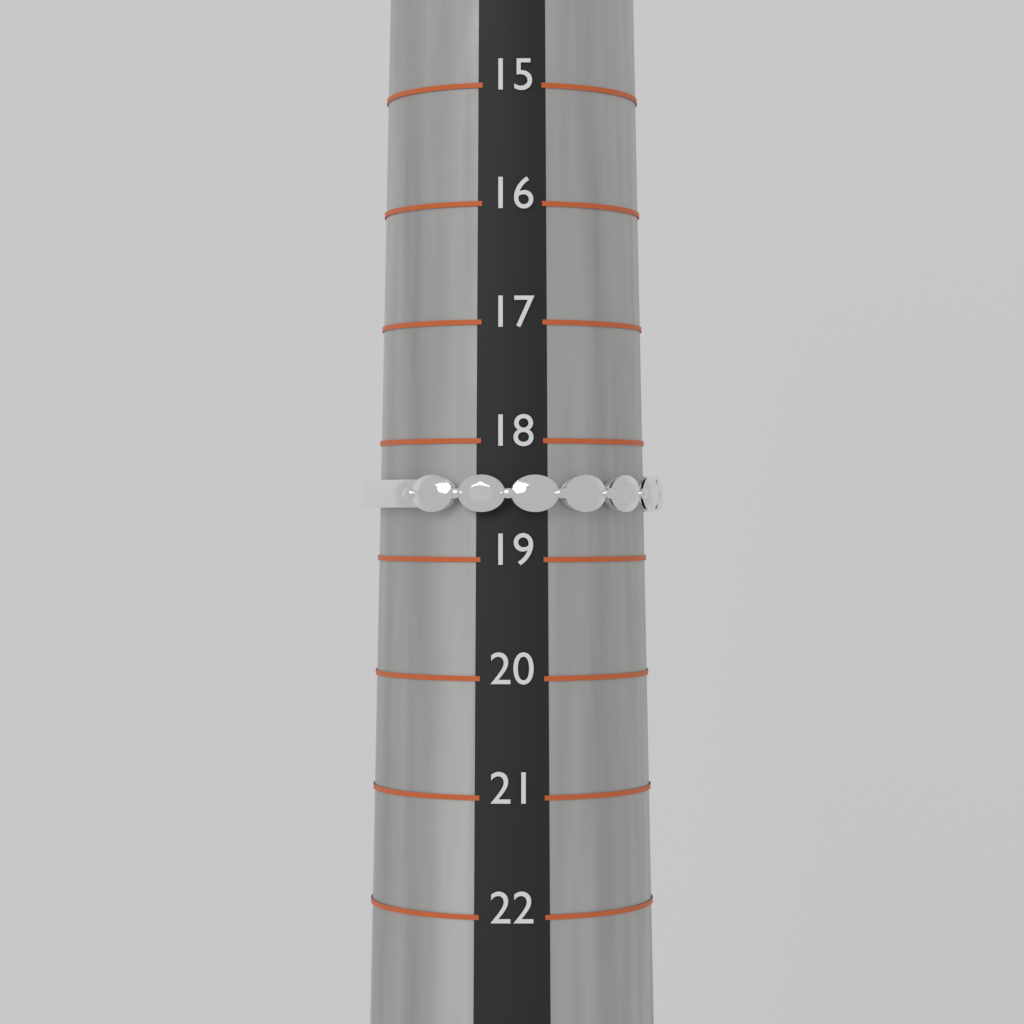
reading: 18.6 (no unit)
